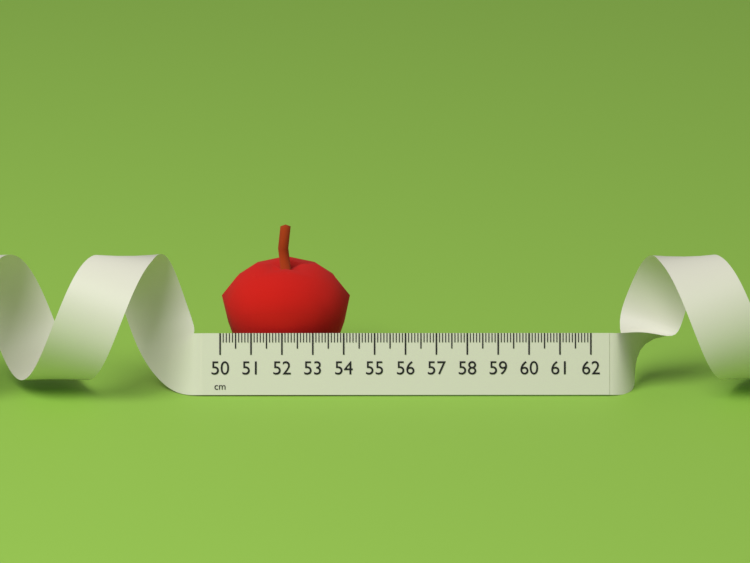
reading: 54.2 cm
